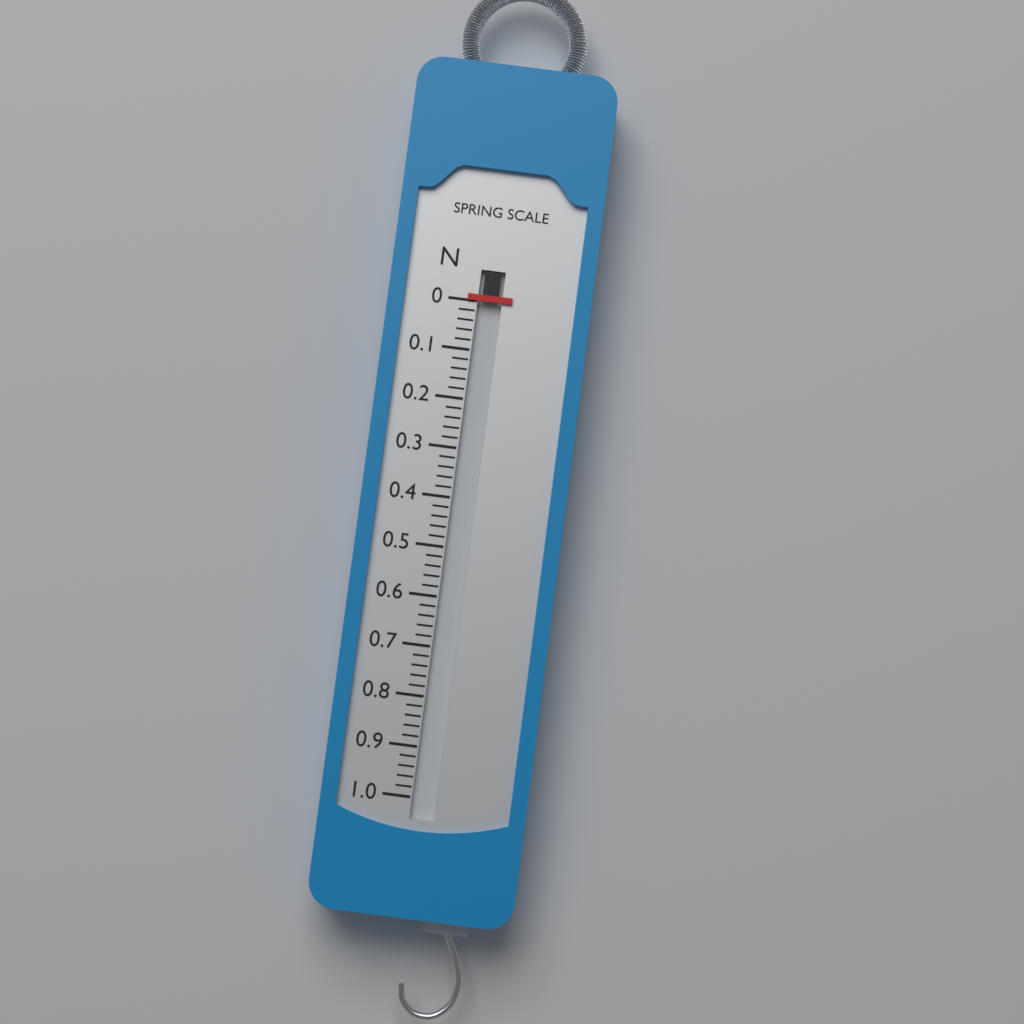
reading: 0.00 N
